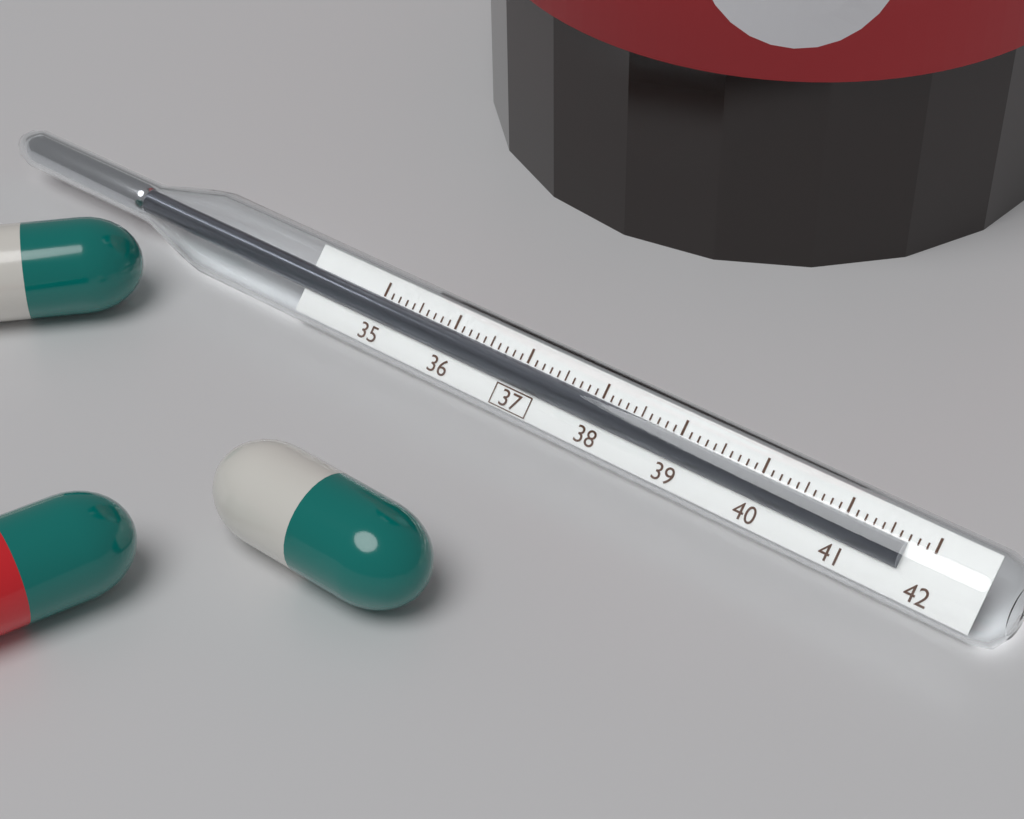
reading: 41.7 (no unit)
